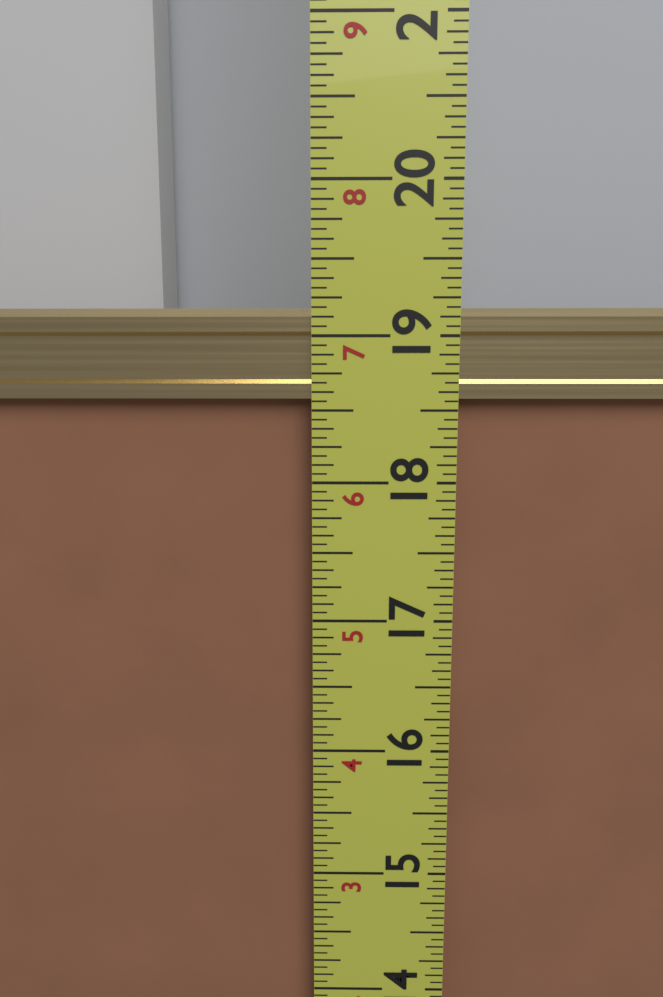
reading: 19.1875 in
